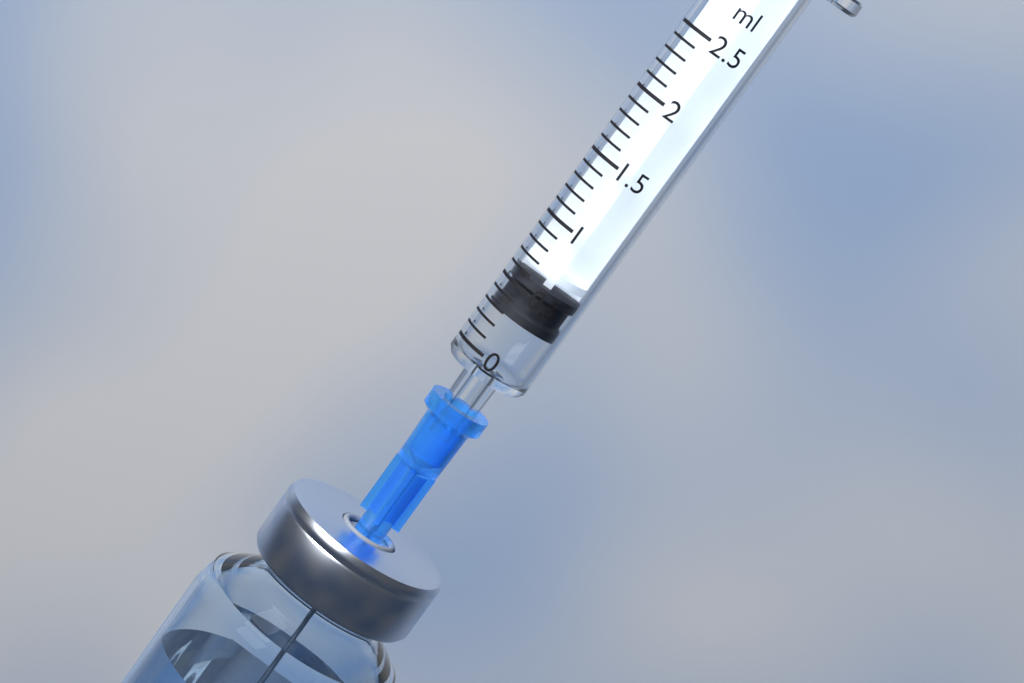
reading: 0.3 ml
